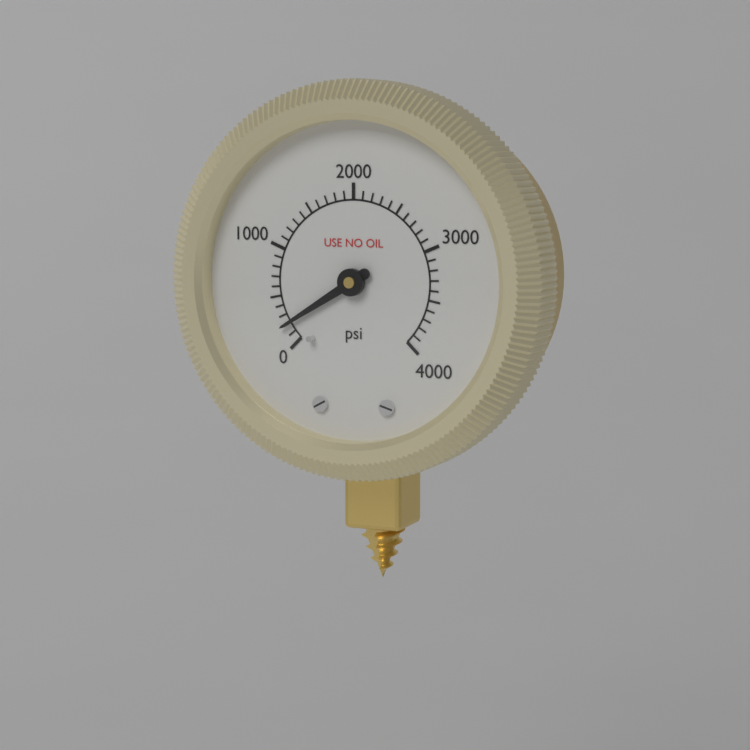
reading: 200 psi
